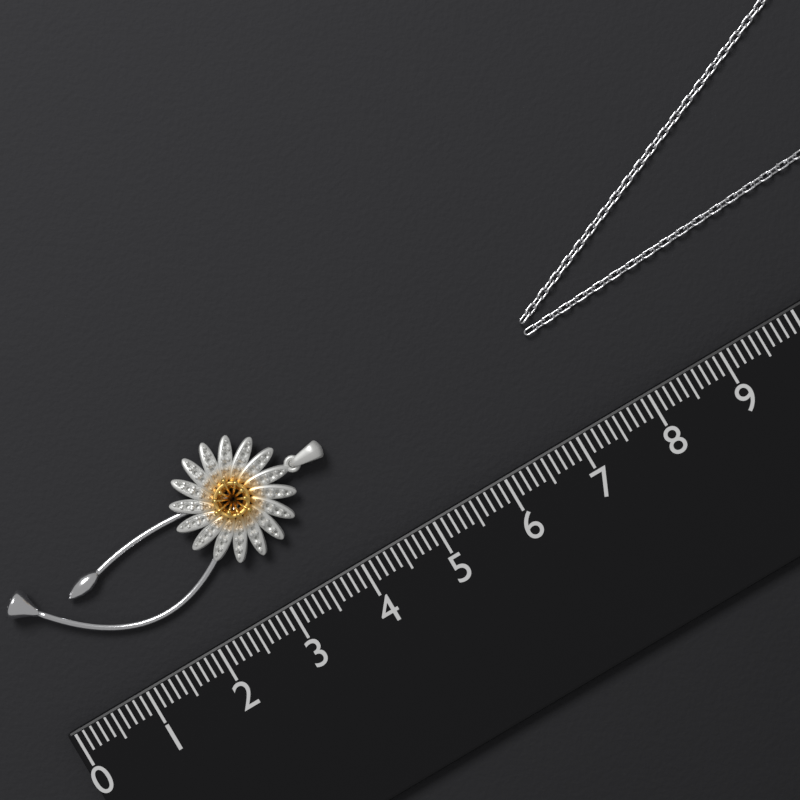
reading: 4.3 (no unit)
